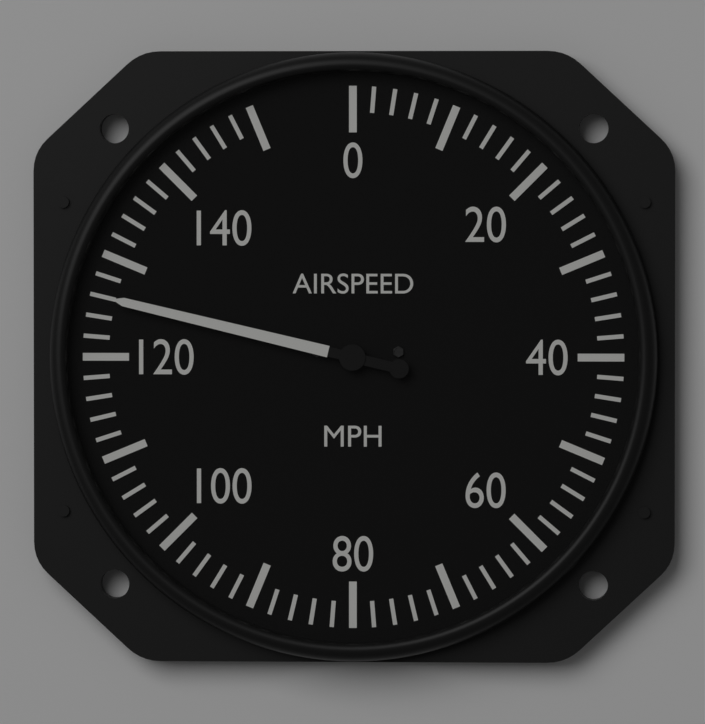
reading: 126 mph
